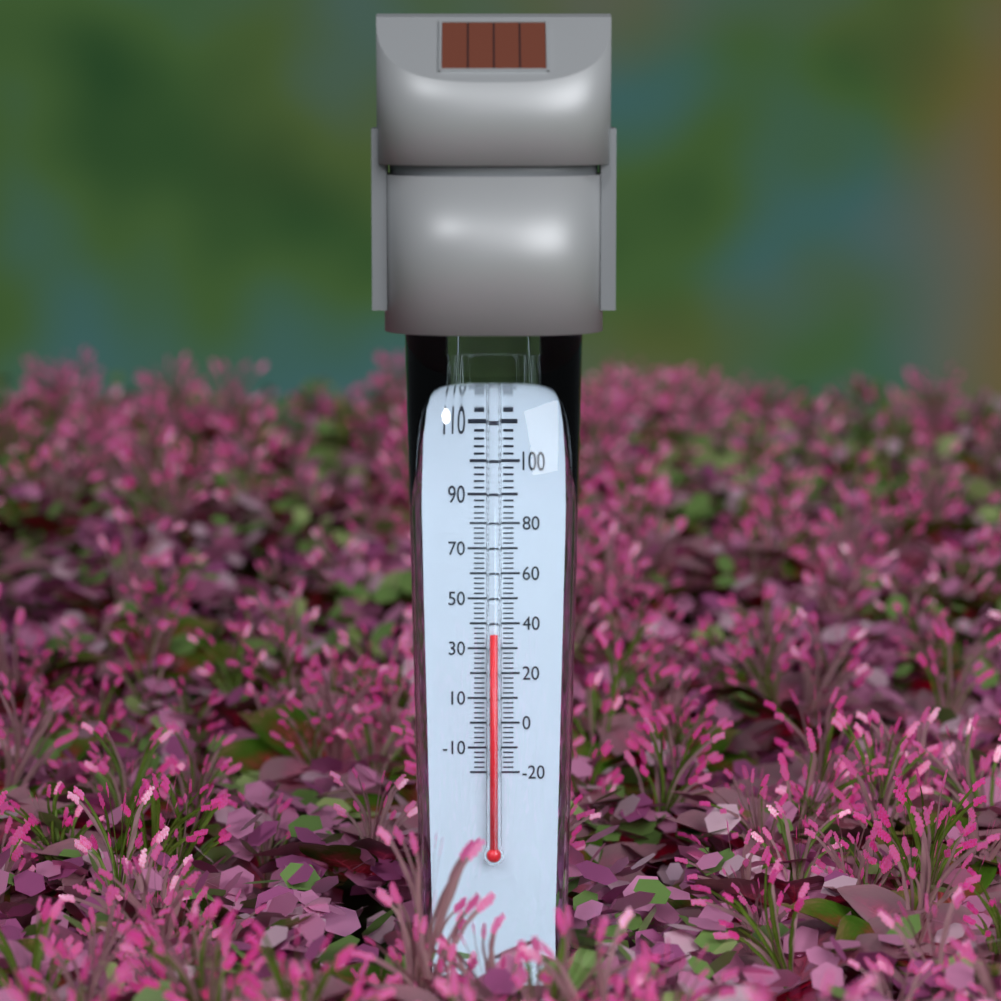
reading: 36 °F
